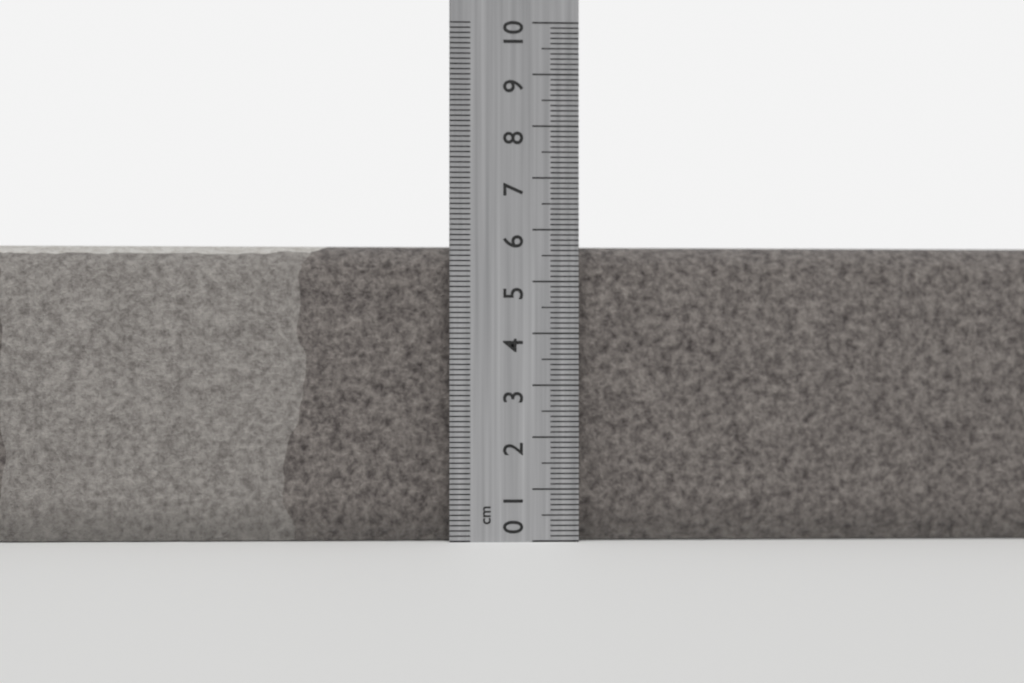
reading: 5.7 cm
